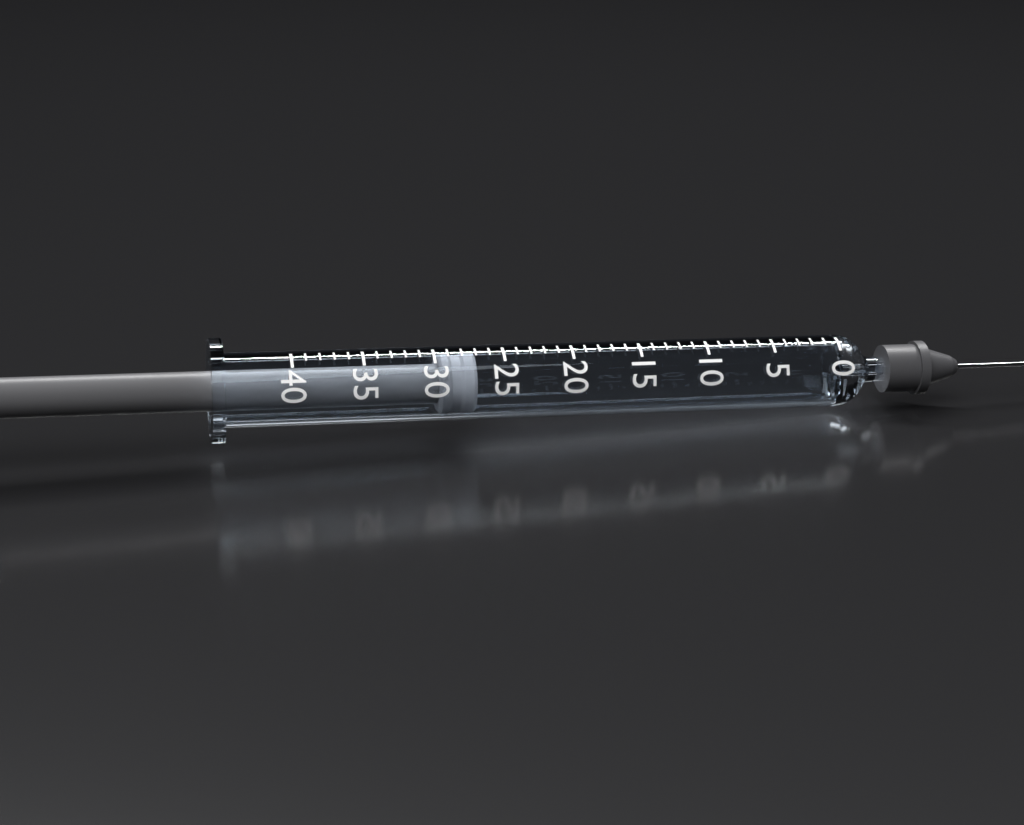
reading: 27 (no unit)
